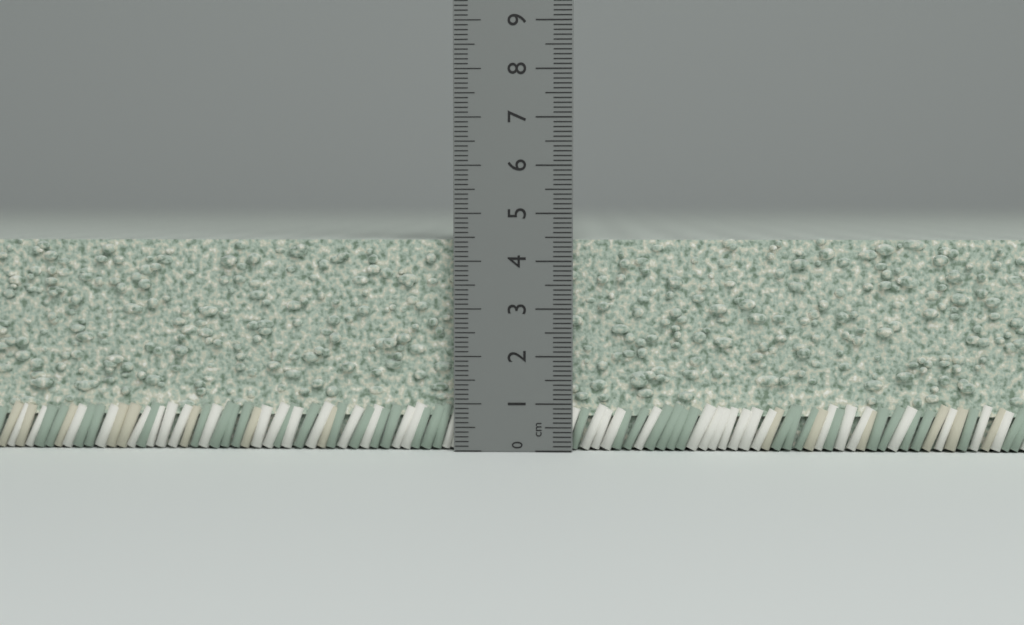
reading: 4.5 cm
